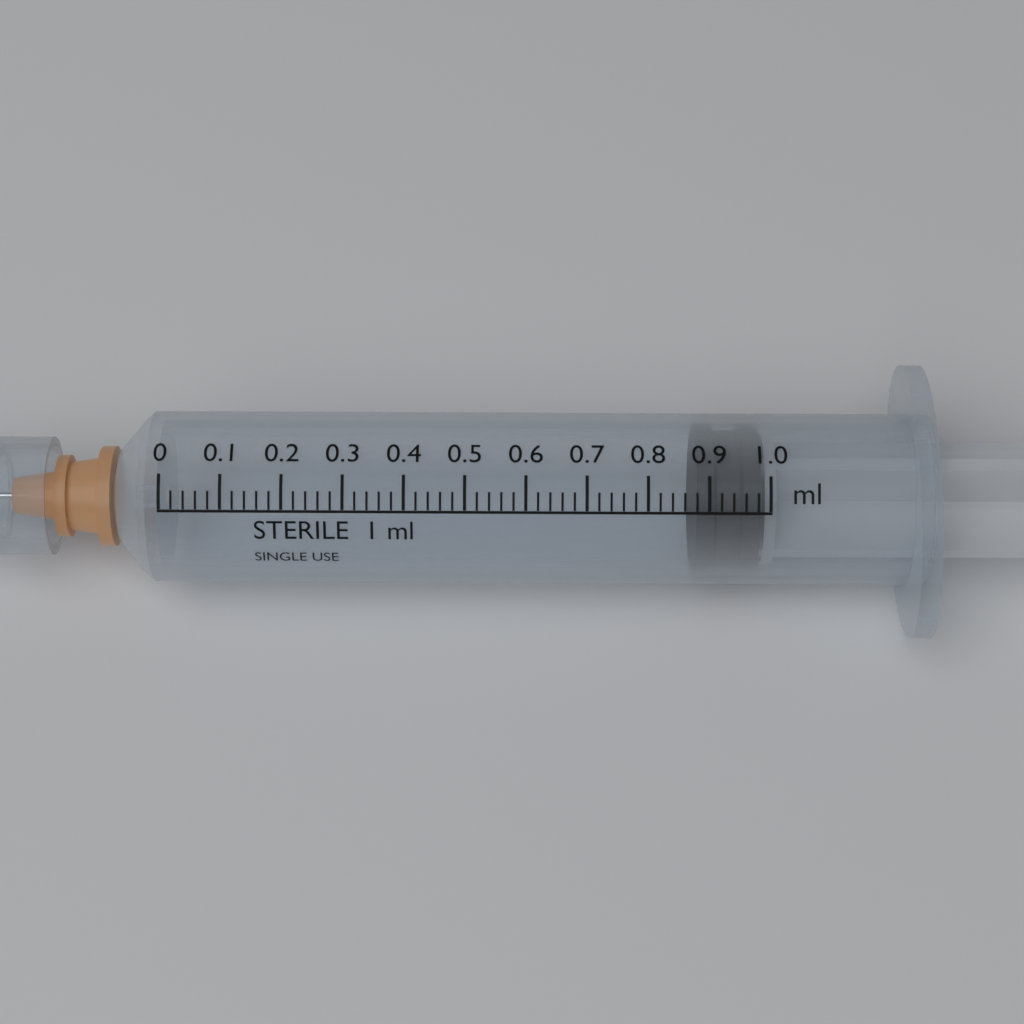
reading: 0.88 ml
